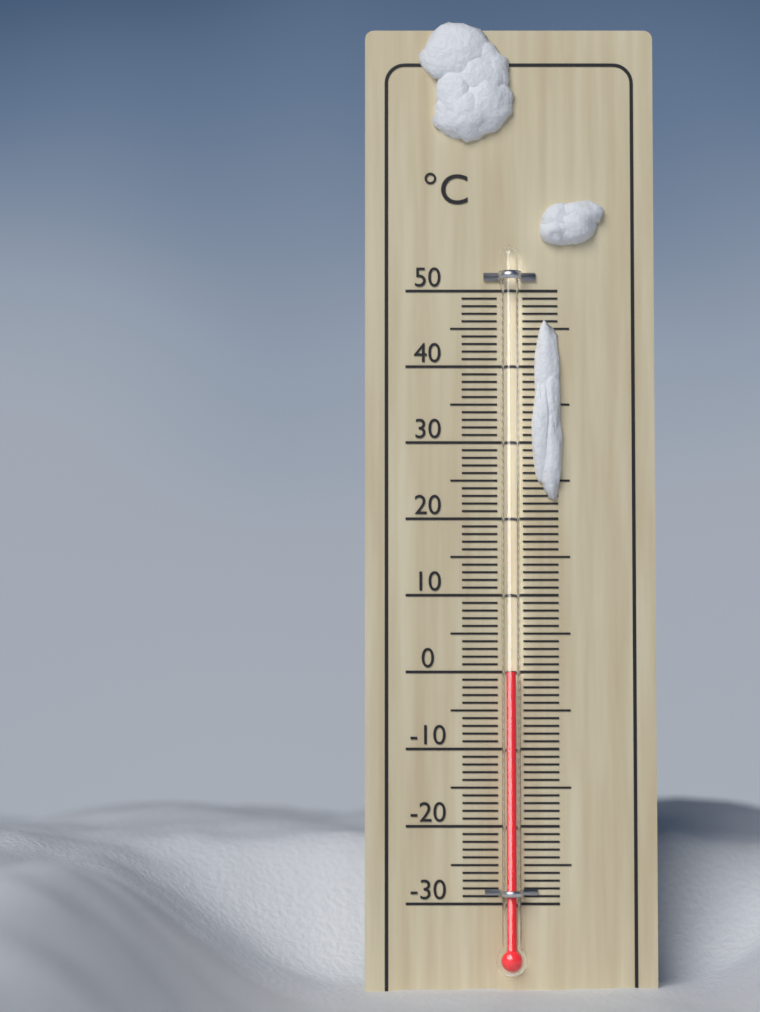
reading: 0 °C
